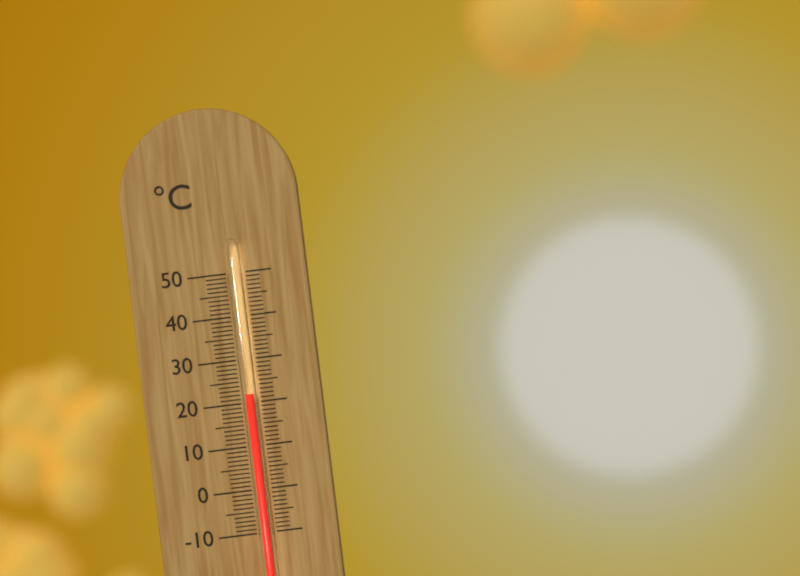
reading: 22 °C
